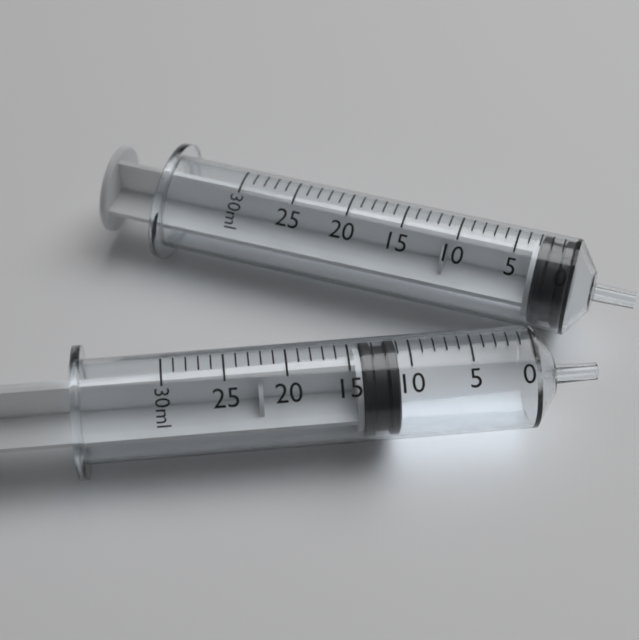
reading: 11 ml
